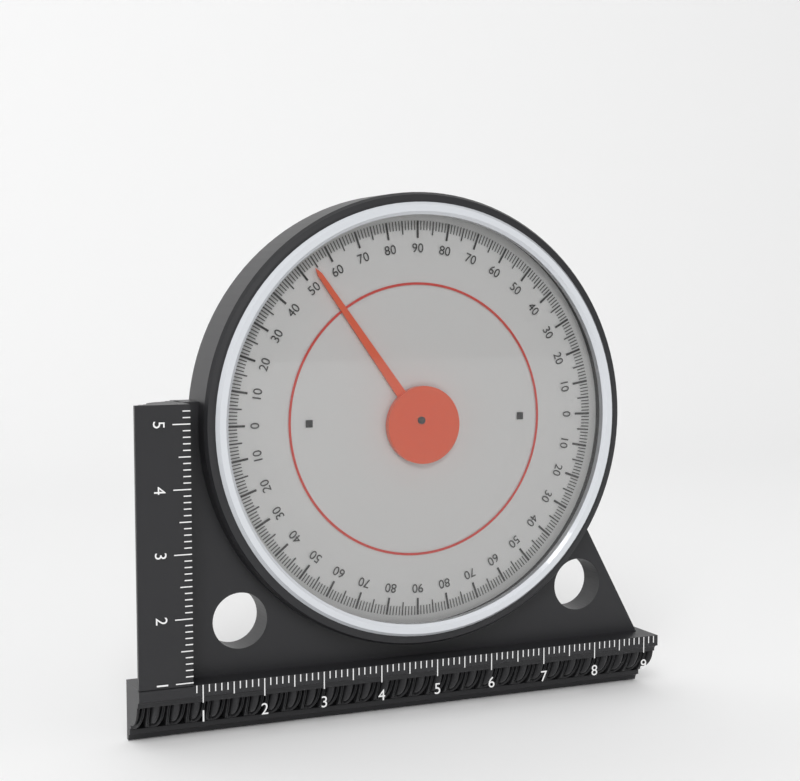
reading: 54 (no unit)
